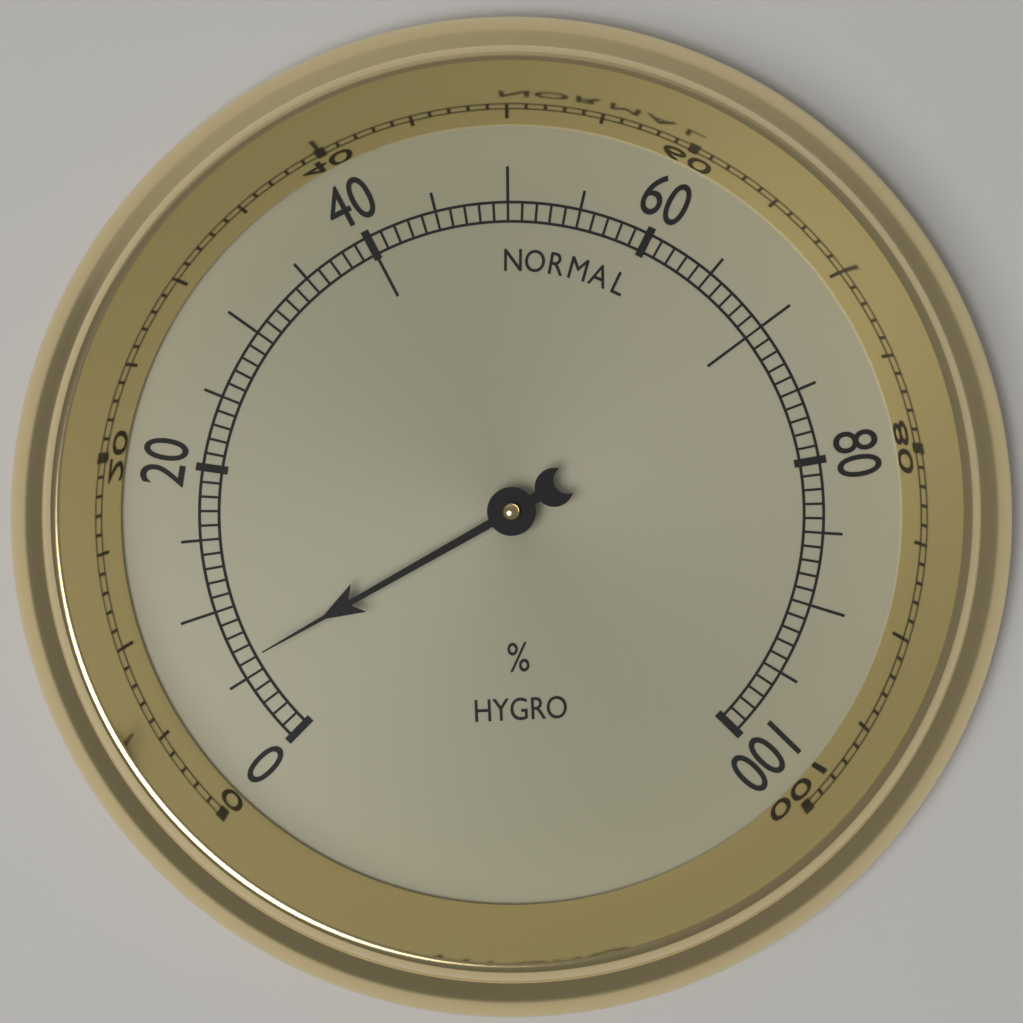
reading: 6 %
